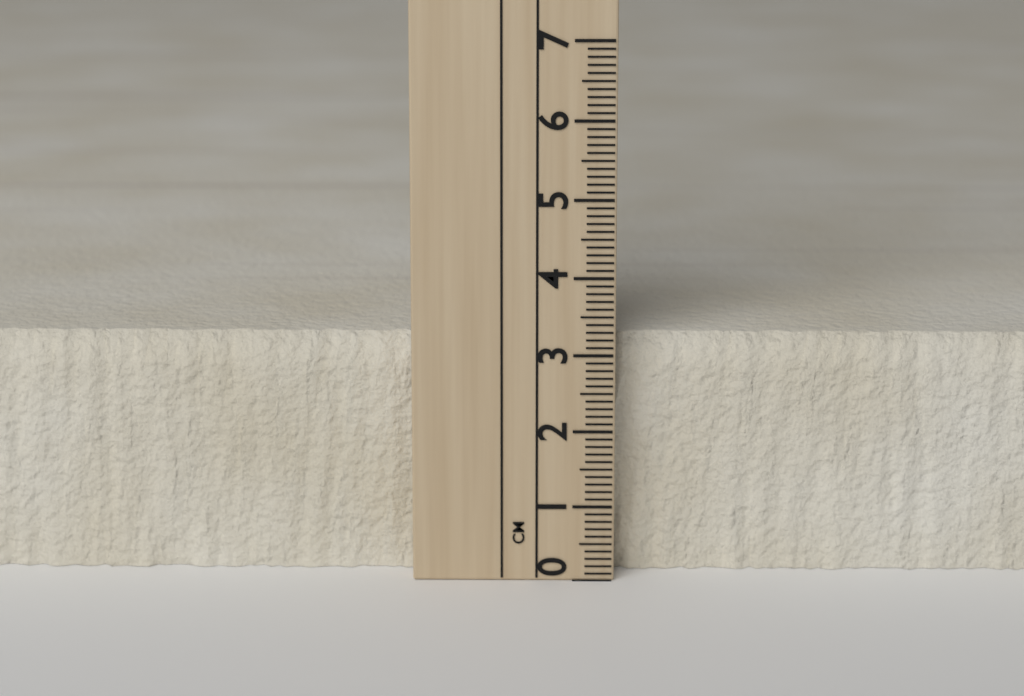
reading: 3.2 cm
